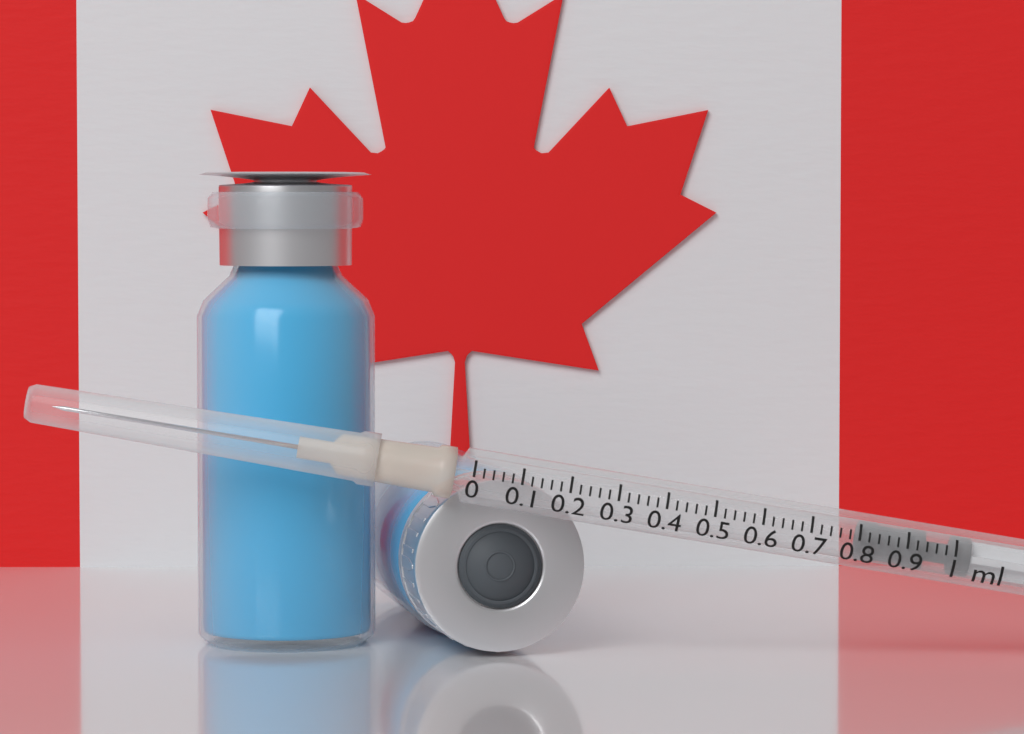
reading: 0.80 ml
